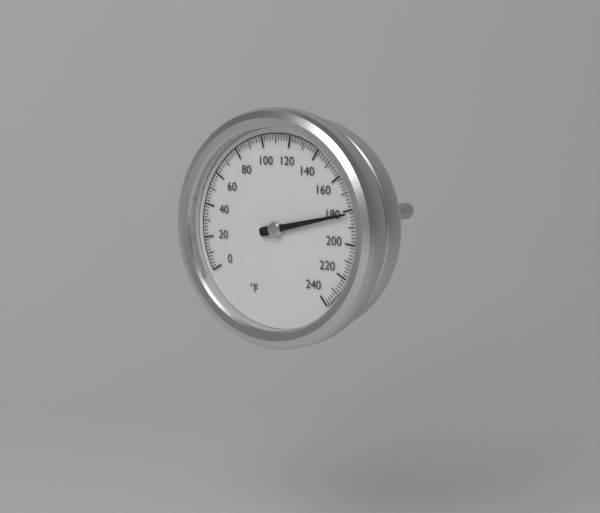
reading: 182 °F
